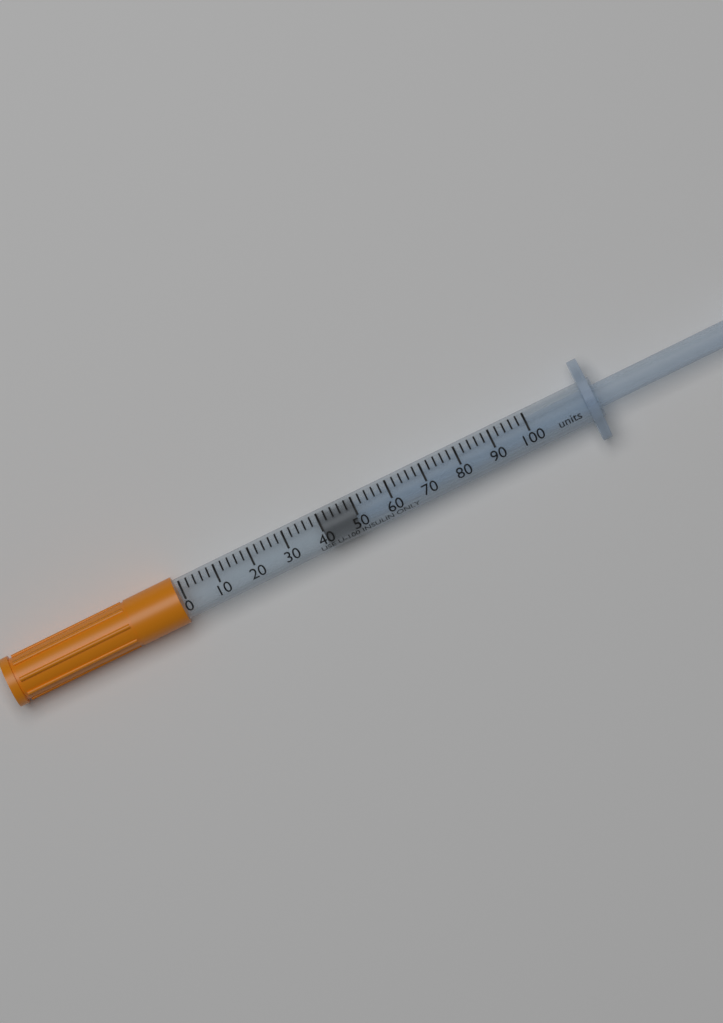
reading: 40 units
